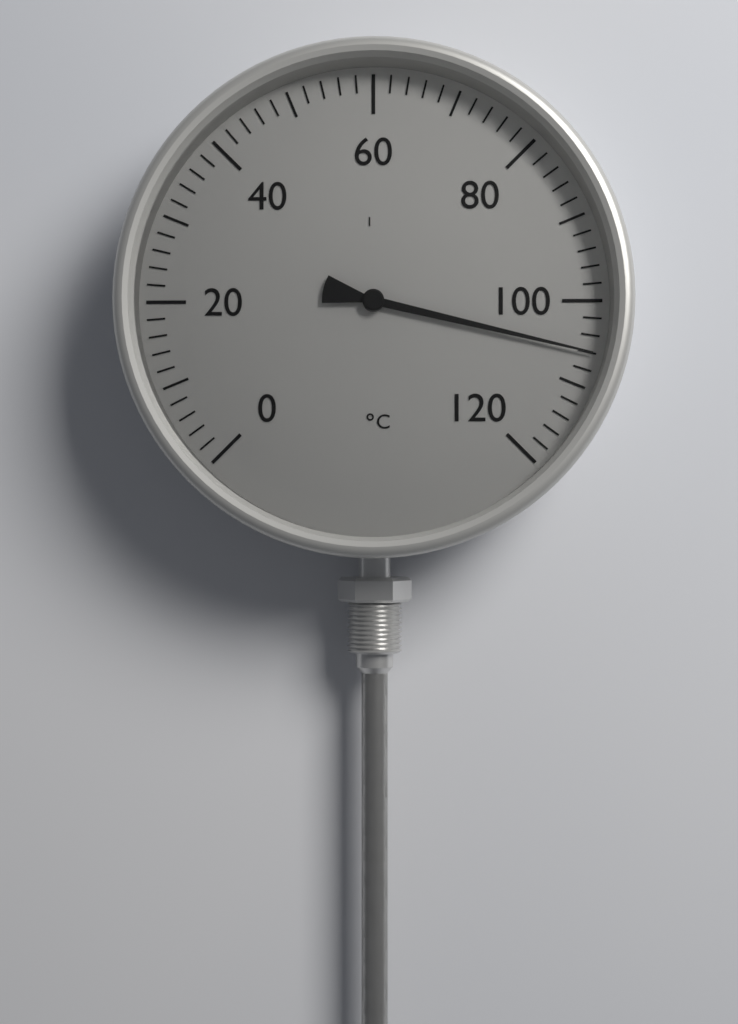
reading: 106 °C
